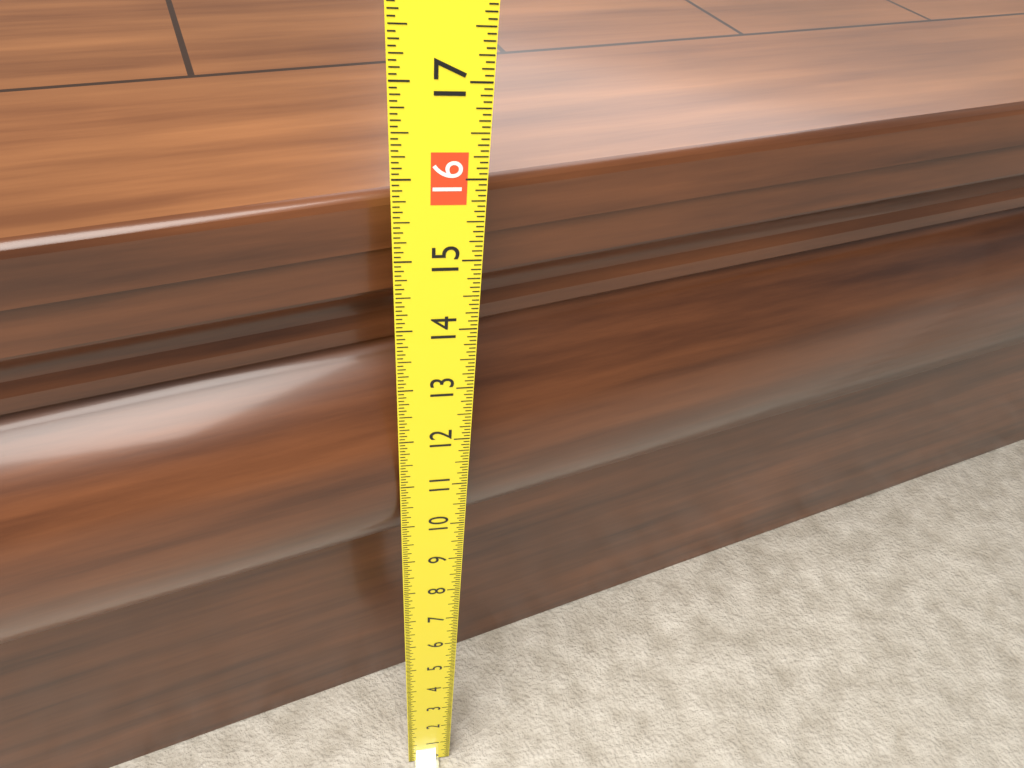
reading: 15.5625 (no unit)
